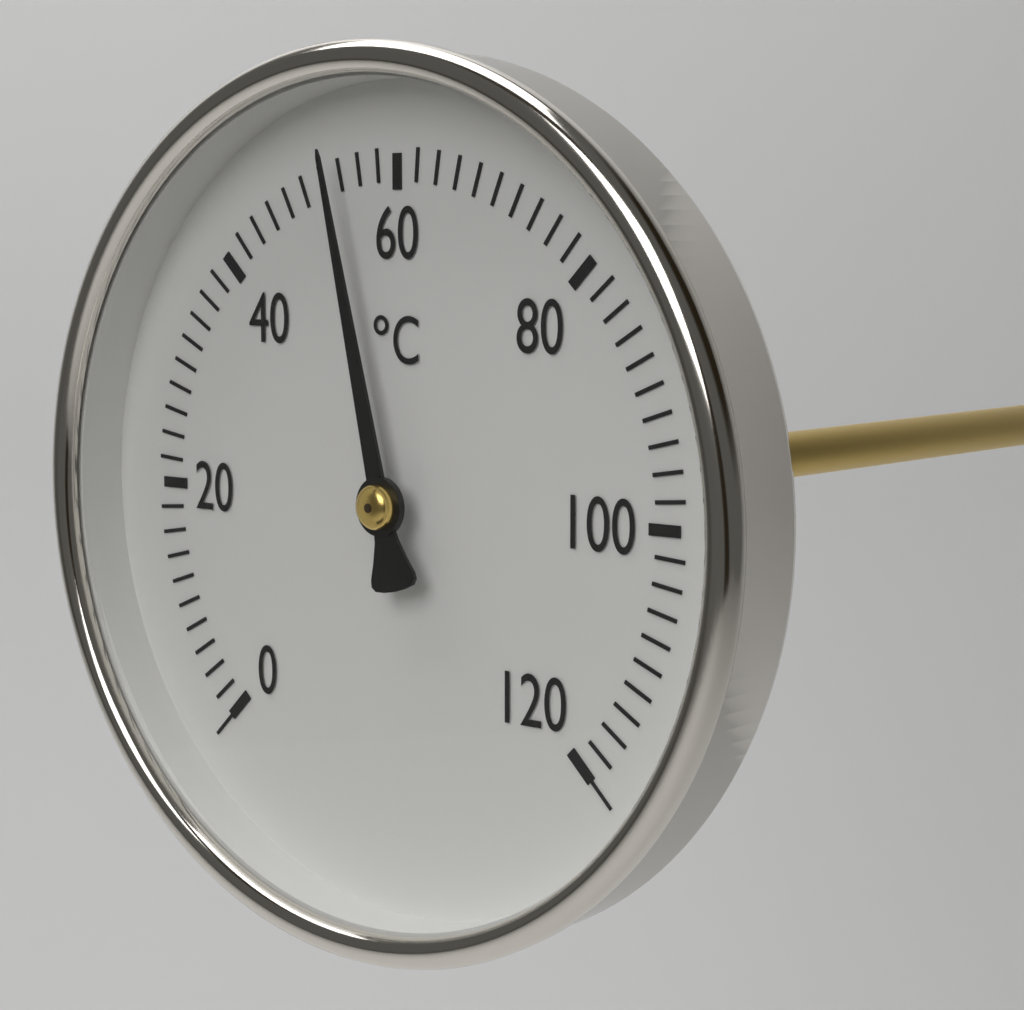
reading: 54 °C
